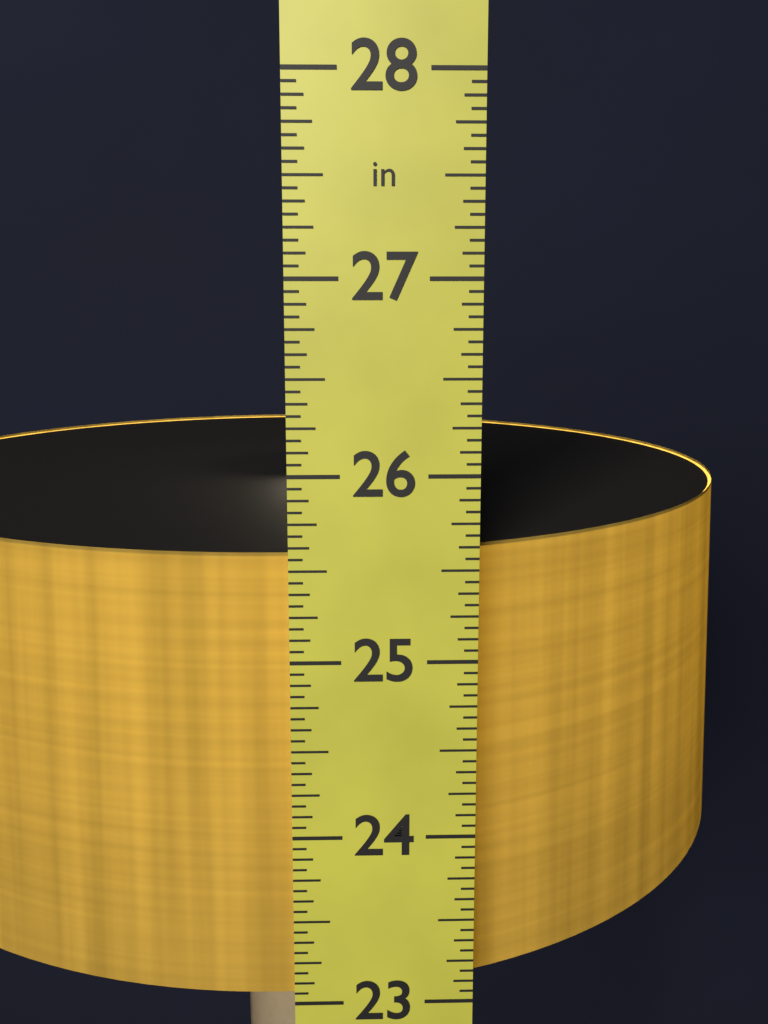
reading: 25.5625 in
